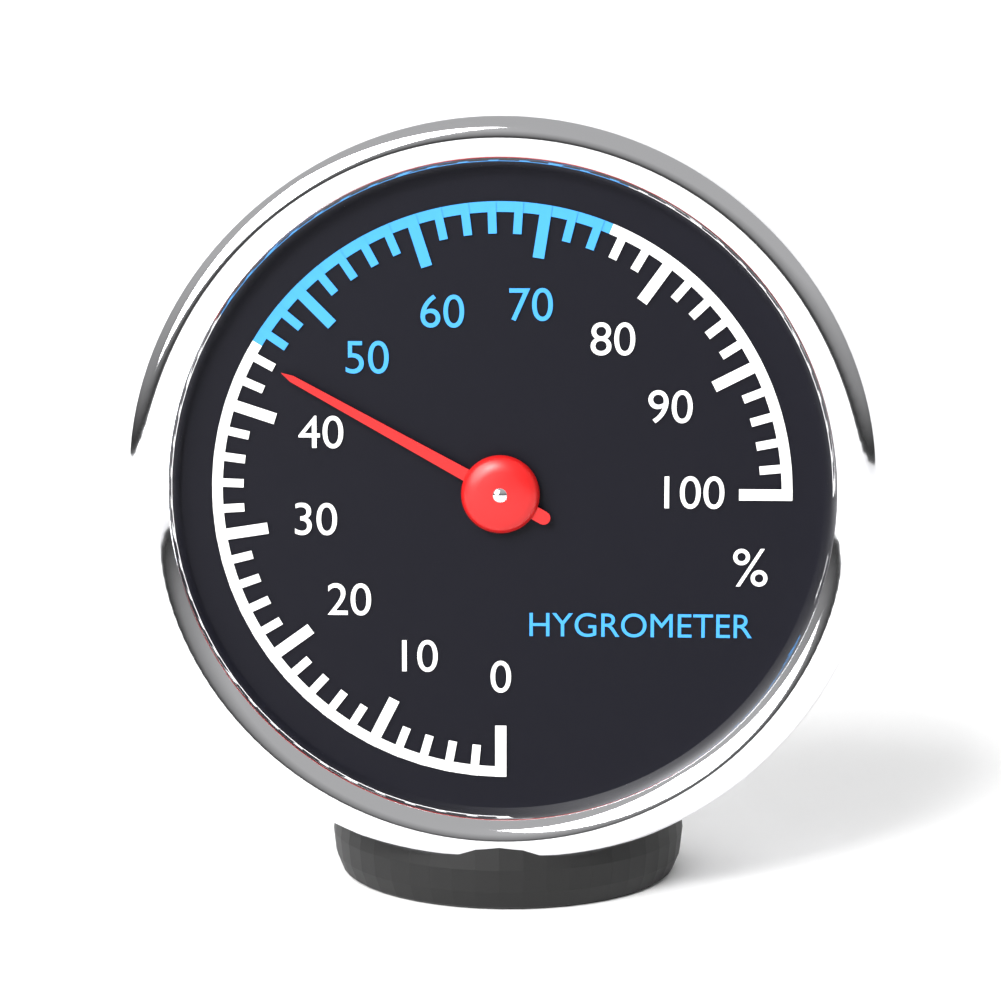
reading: 44 %
